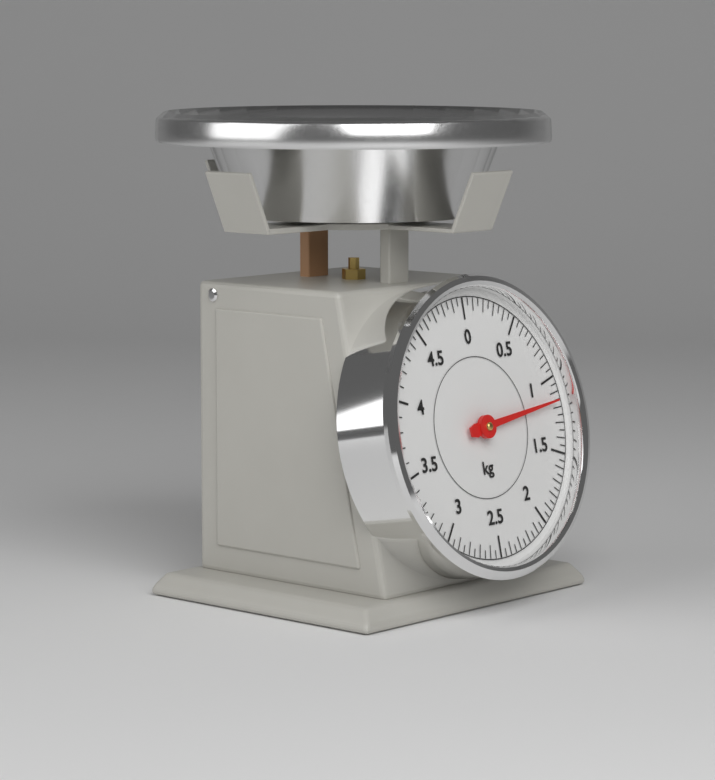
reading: 1.15 kg
